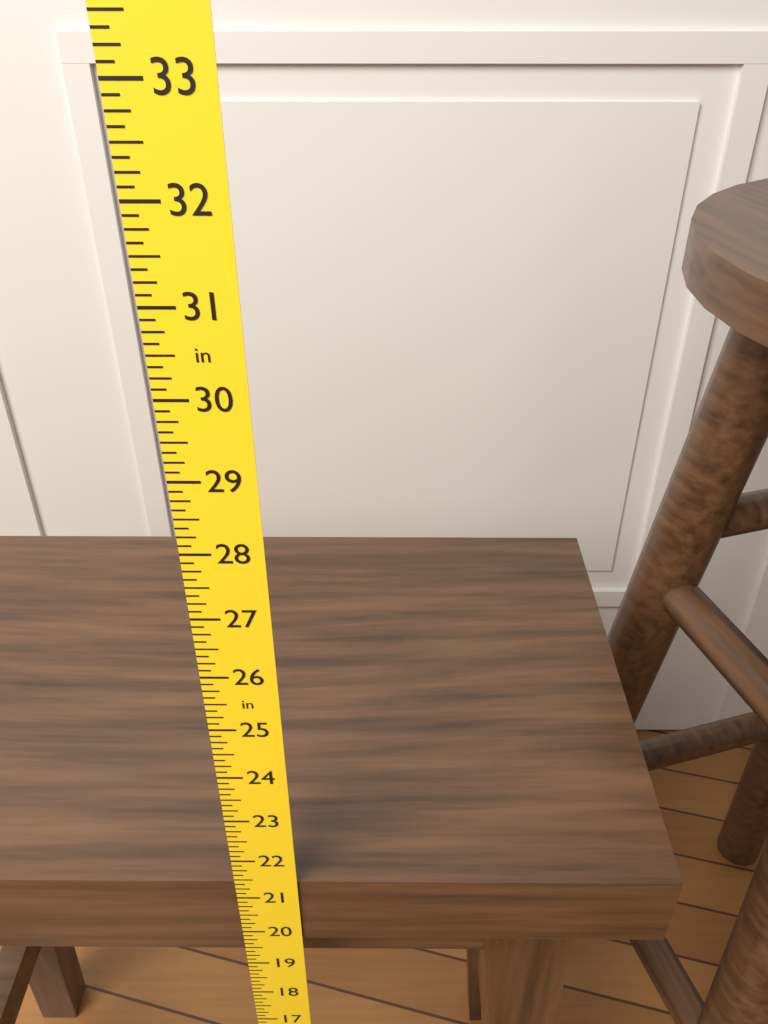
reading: 21.375 in
